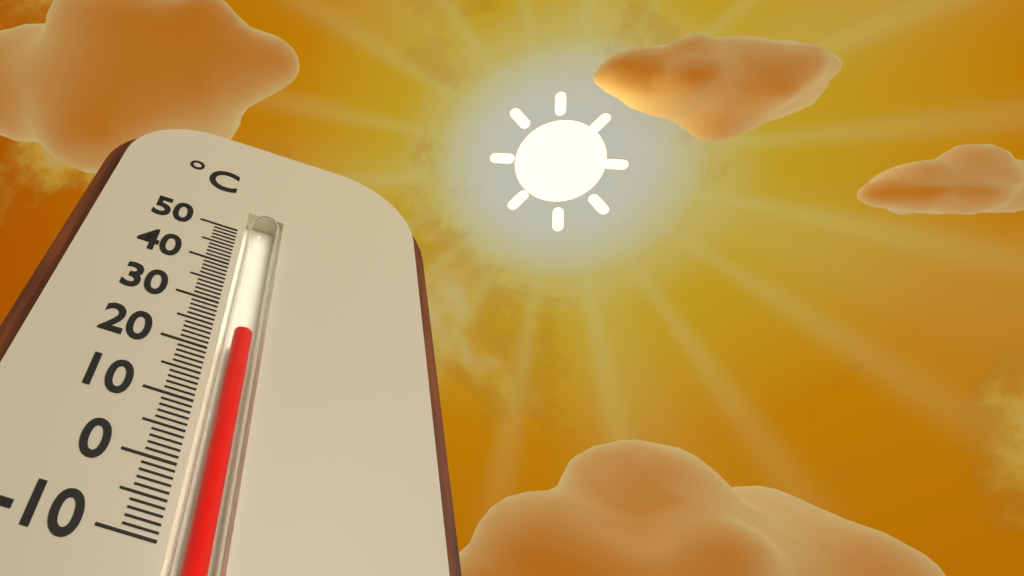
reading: 25 °C
